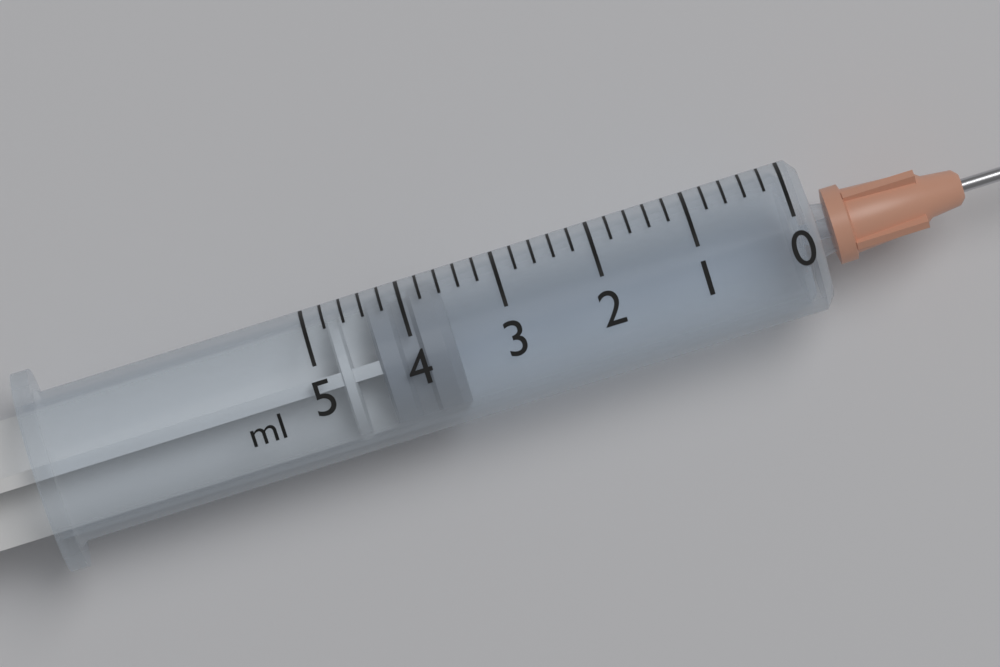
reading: 3.6 ml
